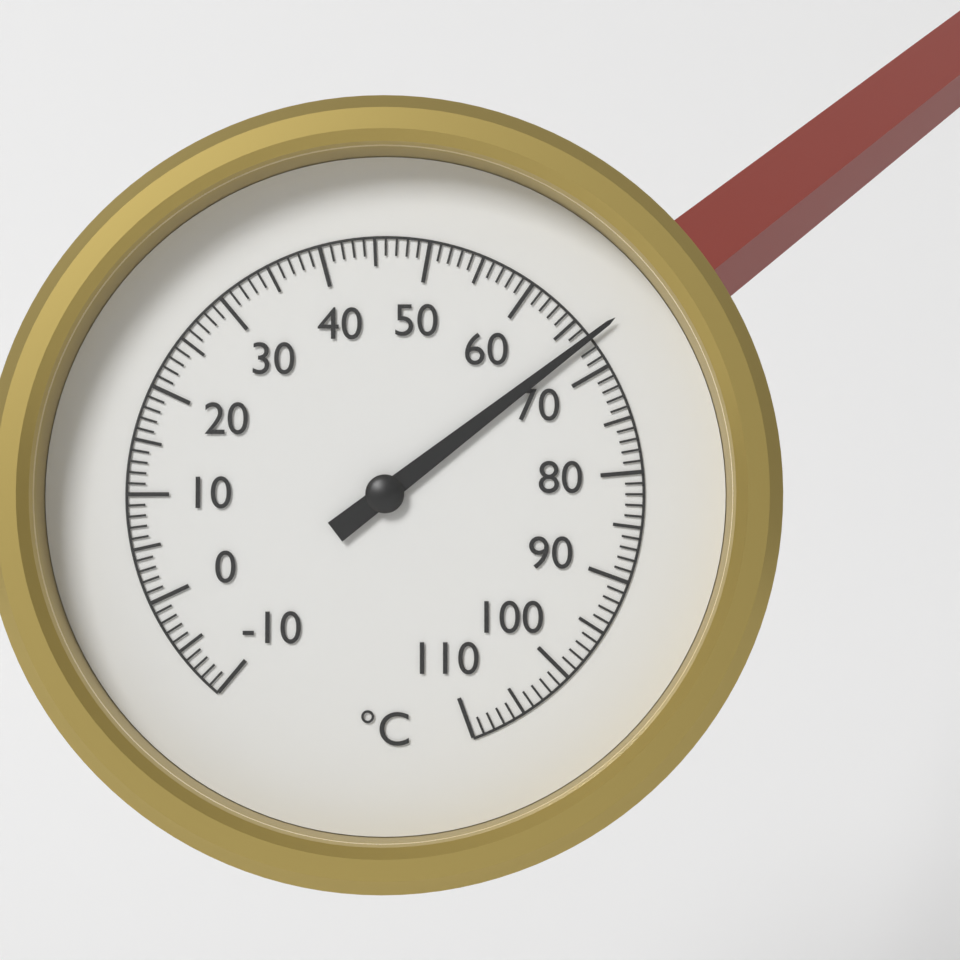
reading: 67 °C
